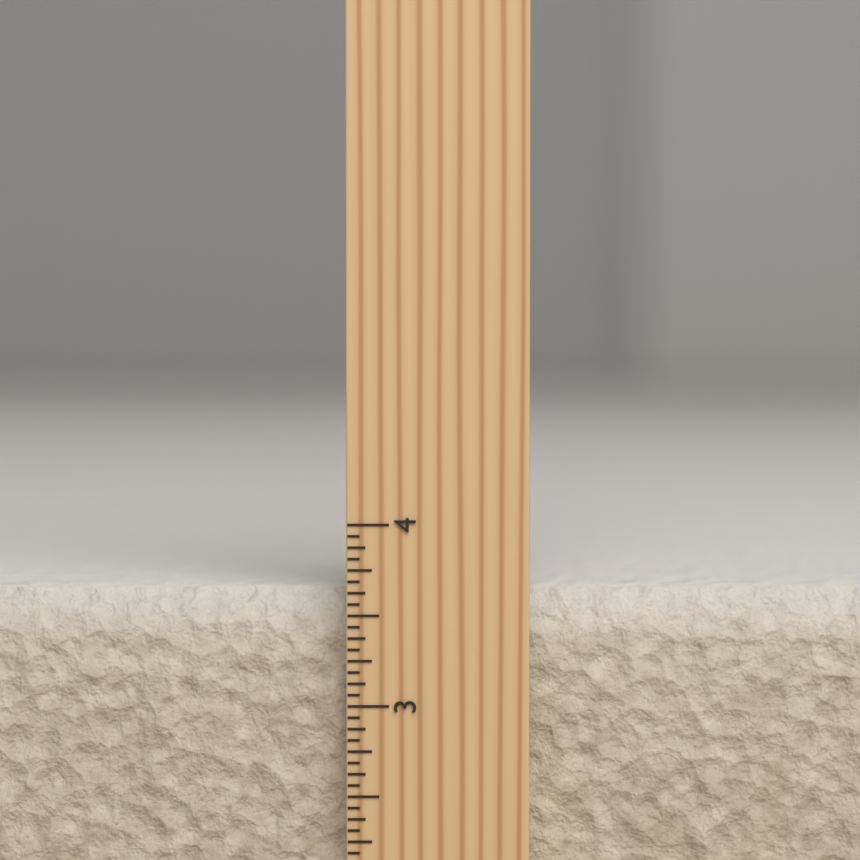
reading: 3.6250 inch
